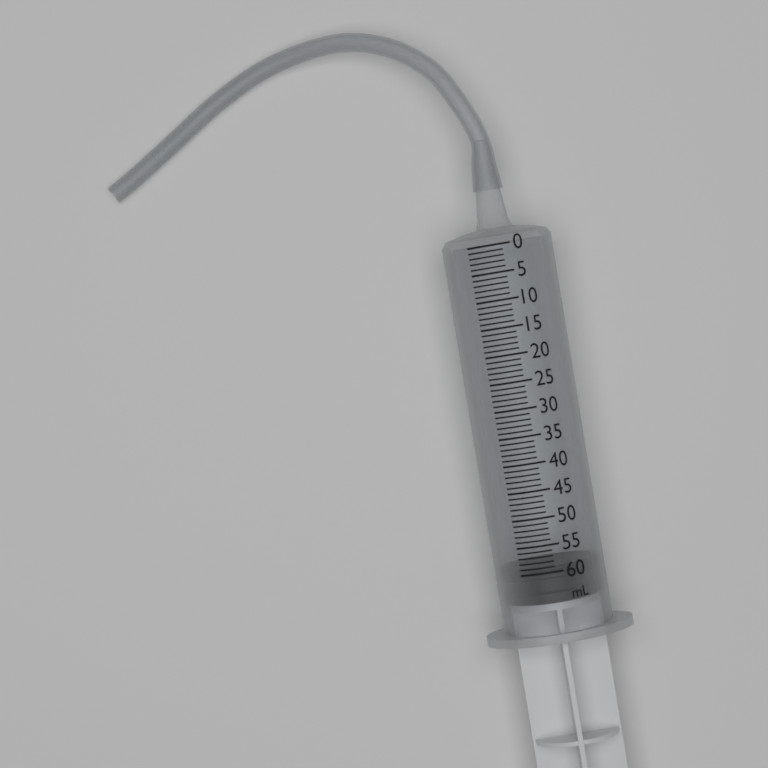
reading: 59 ml
